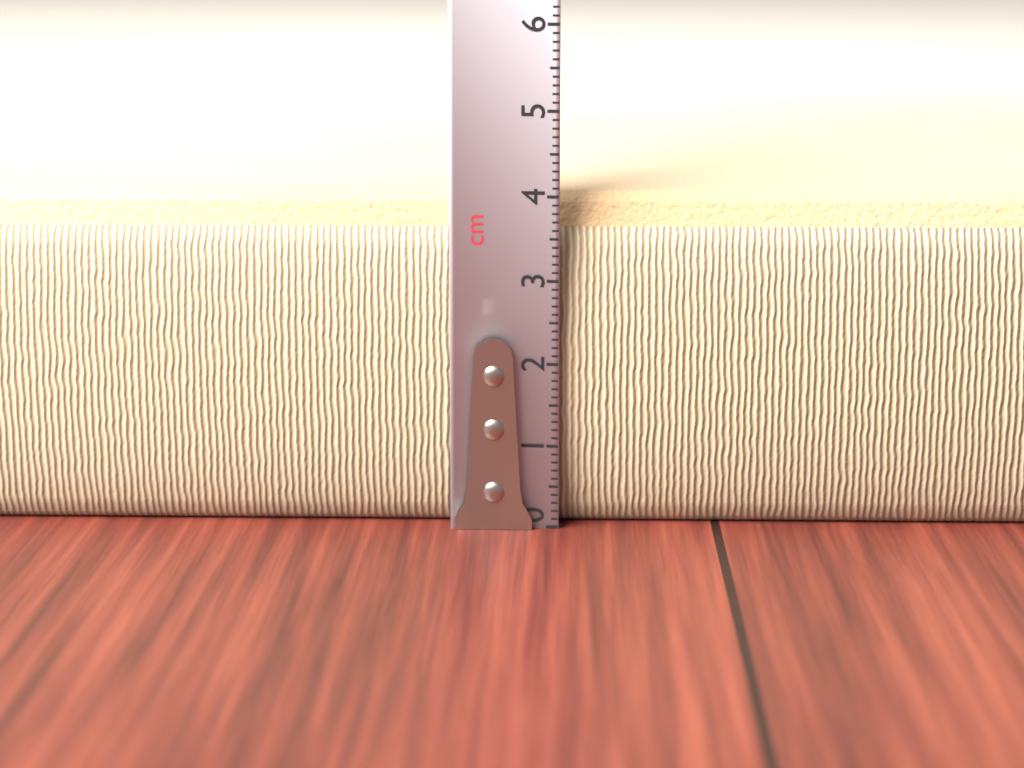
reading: 4.0 cm
